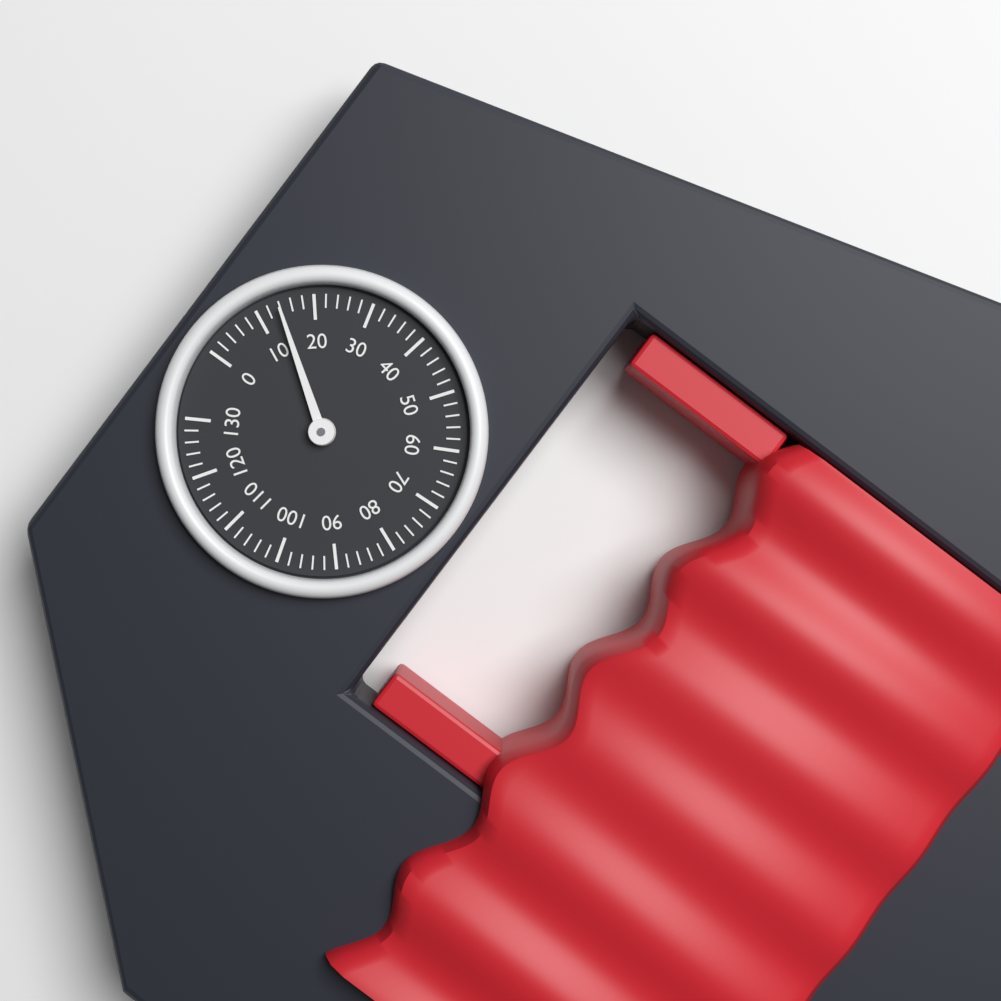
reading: 14 (no unit)
